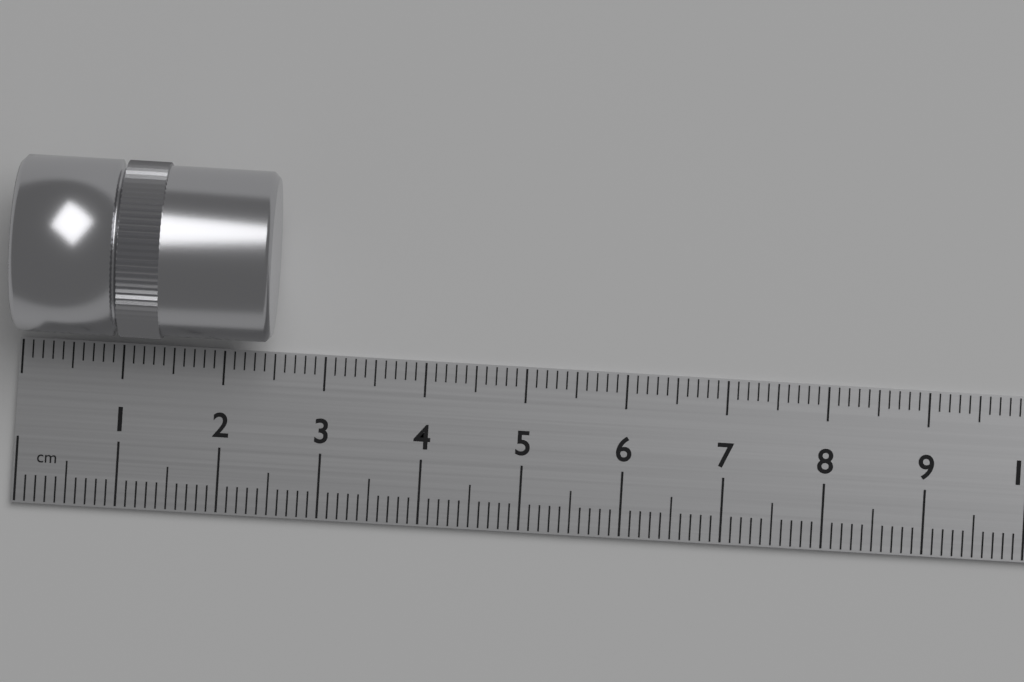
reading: 2.5 cm
